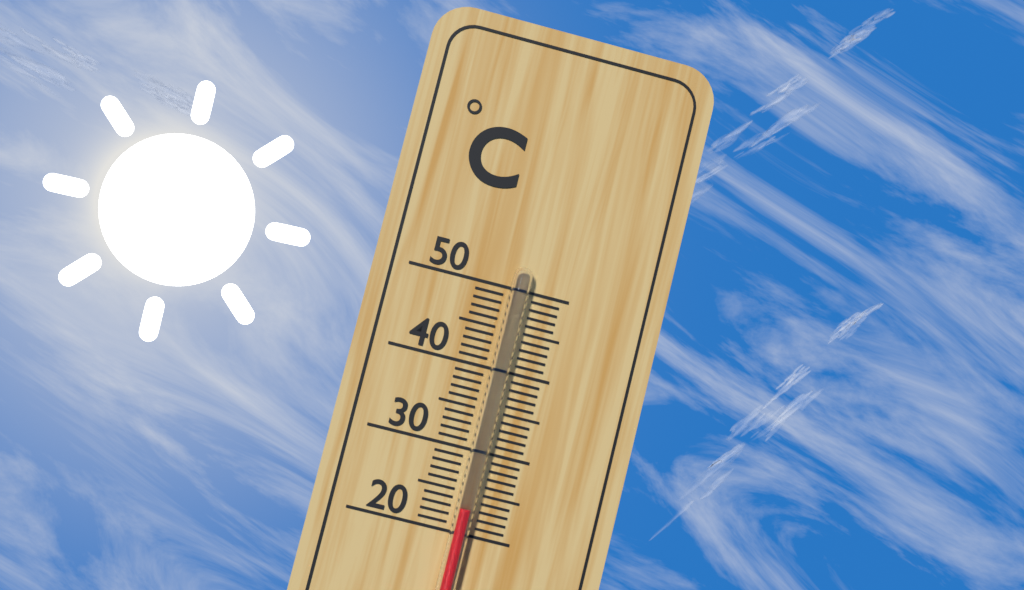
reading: 23 °C
